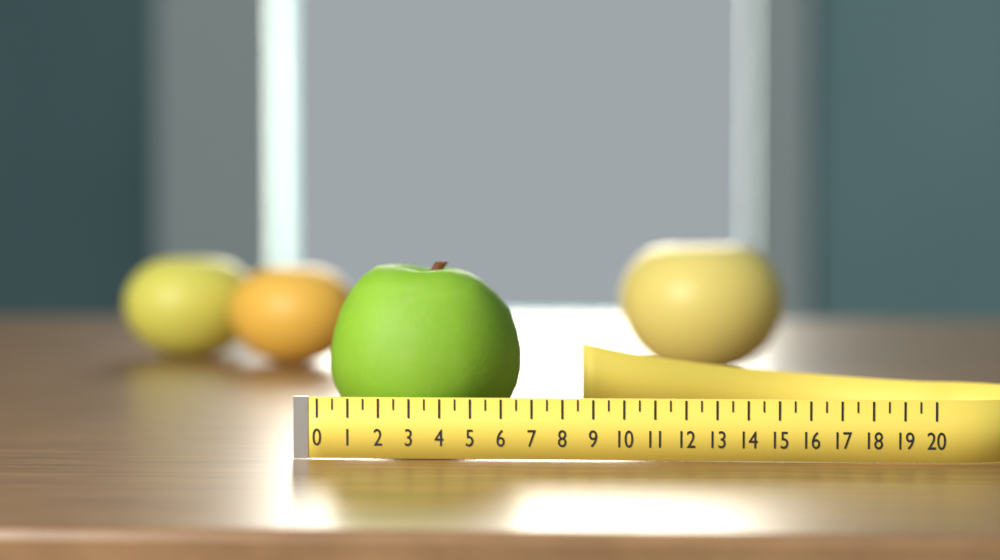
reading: 6.5 (no unit)
